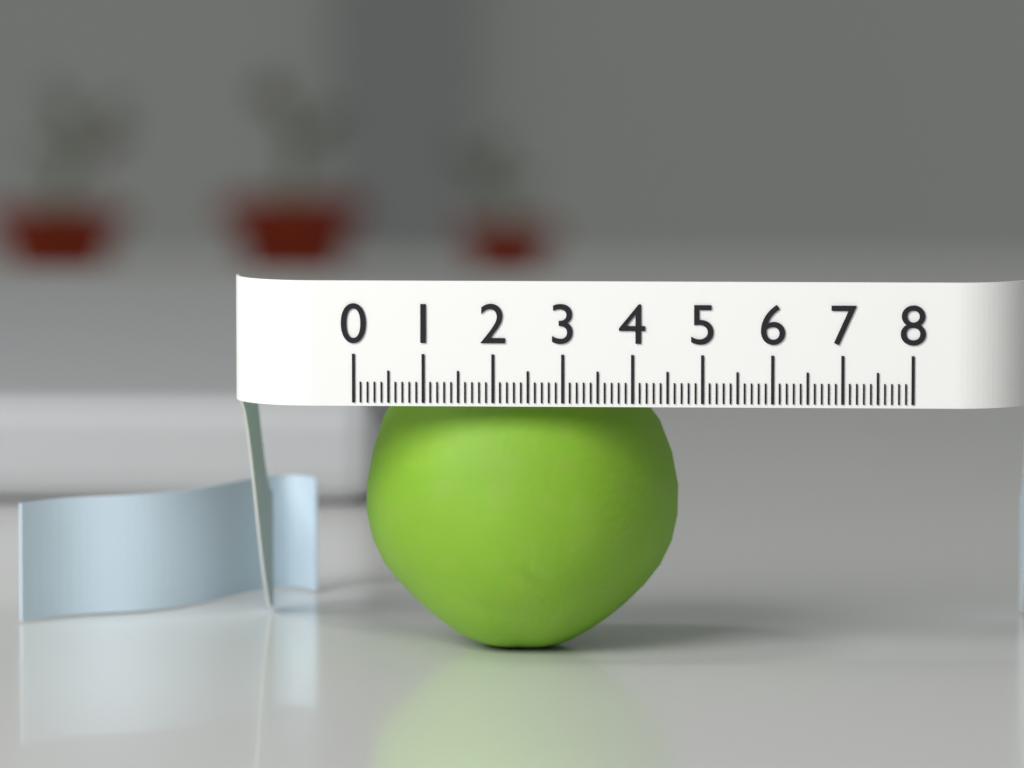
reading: 4.6 (no unit)
